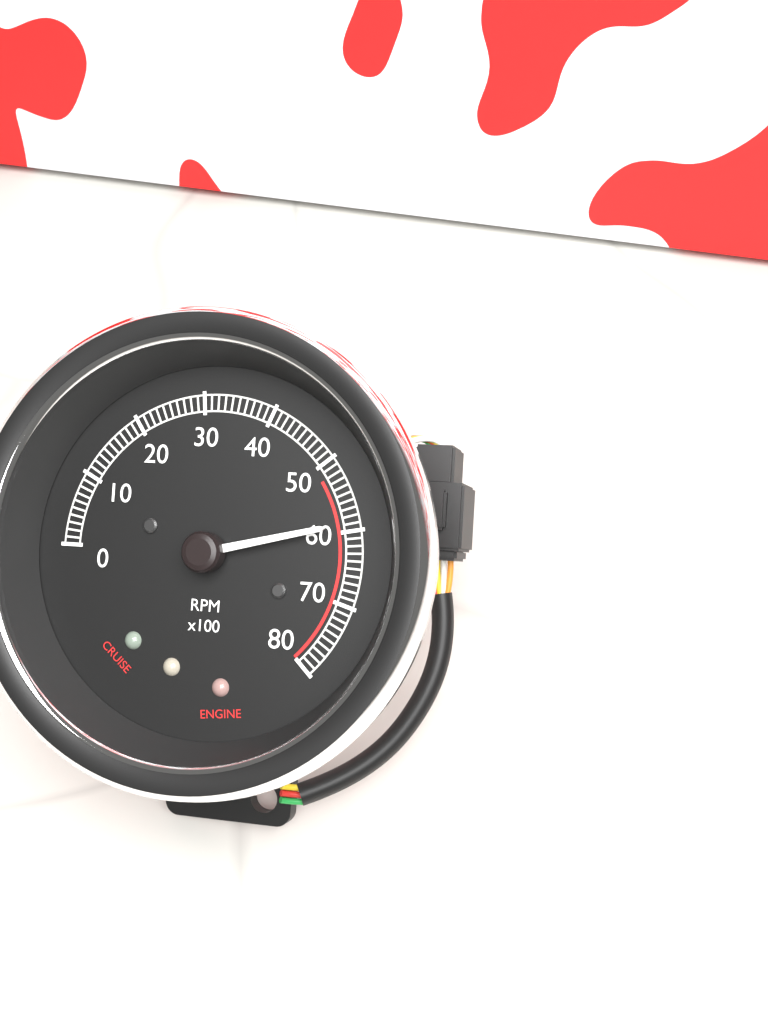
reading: 5900 RPM
